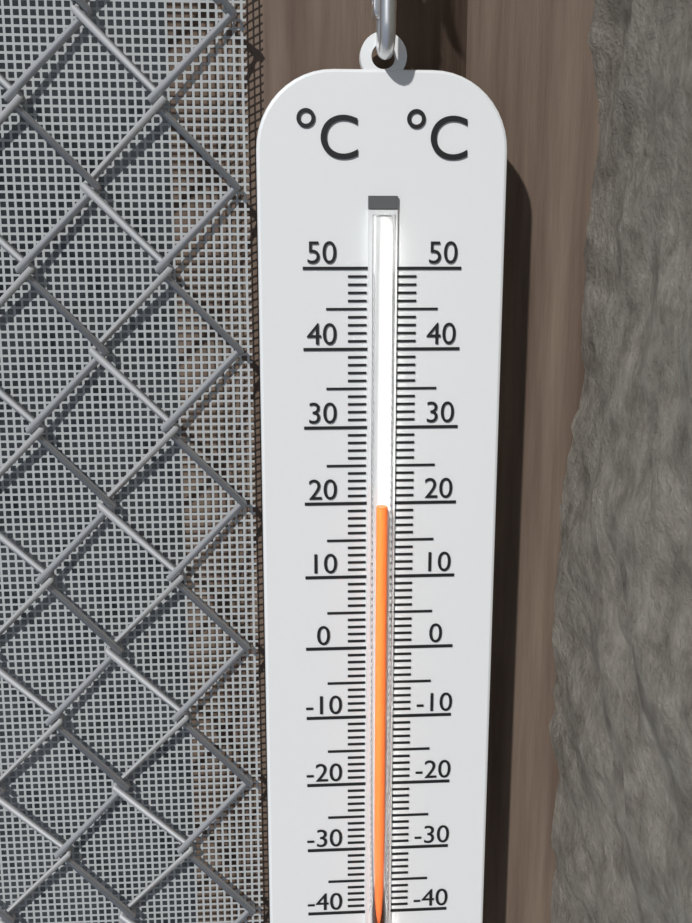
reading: 20 °C
